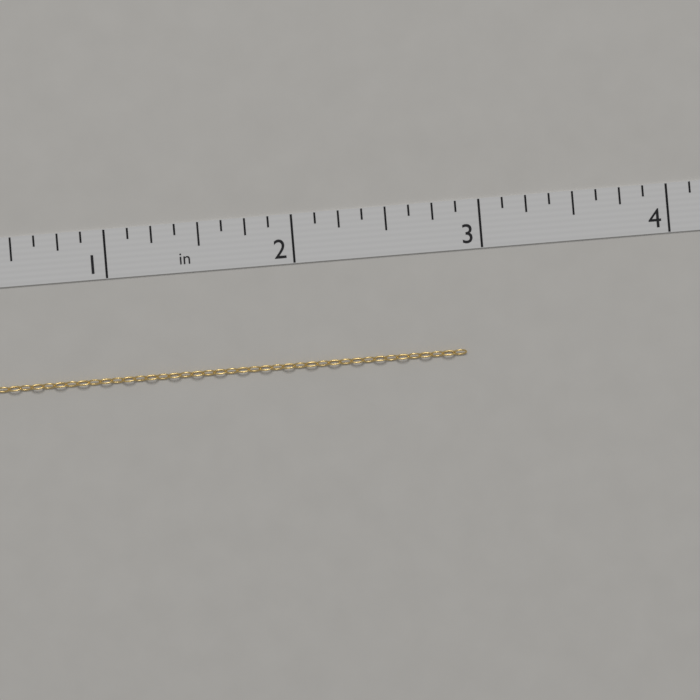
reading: 2.875 in
